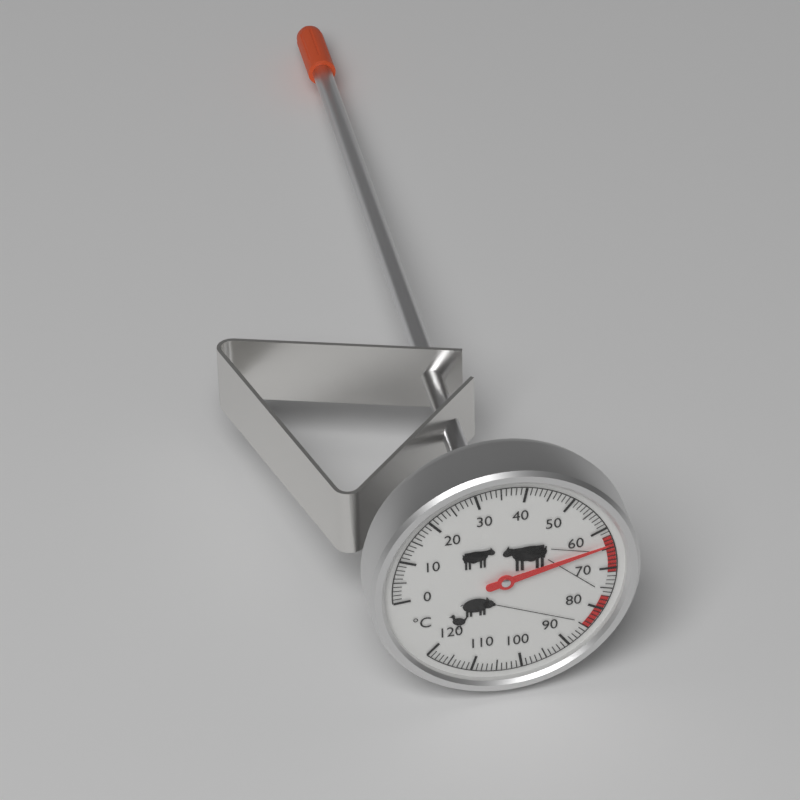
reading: 64 °C
